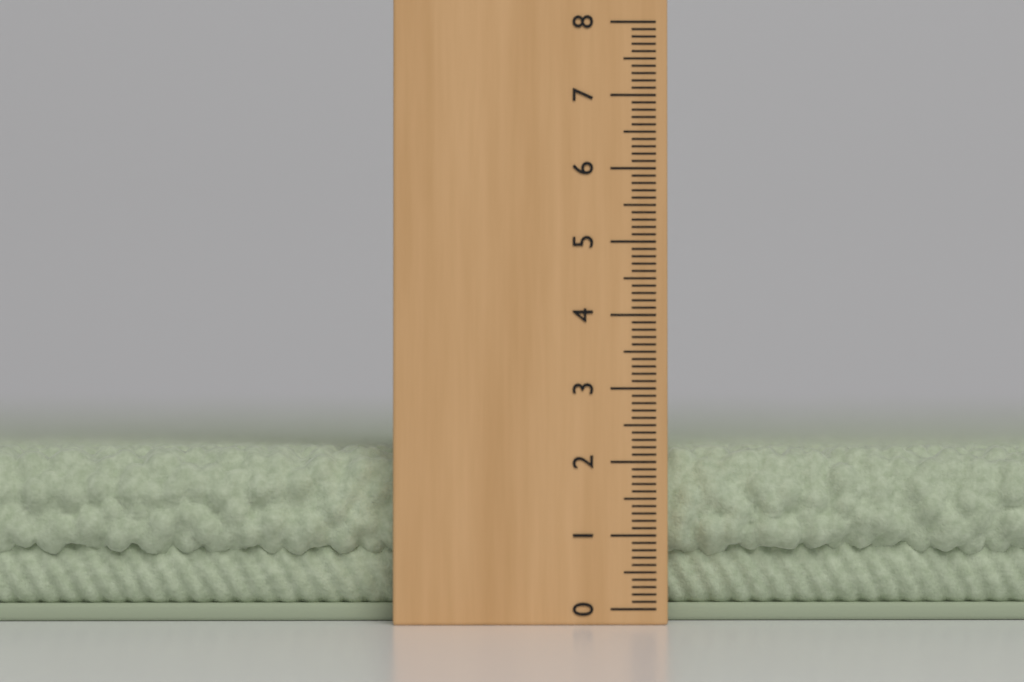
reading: 2.2 (no unit)
